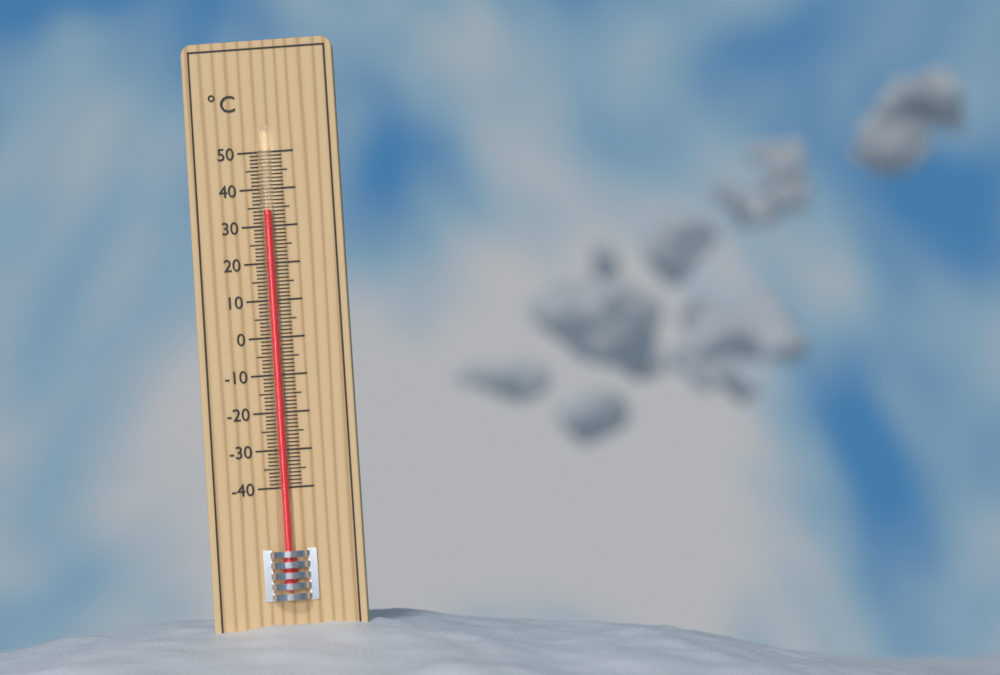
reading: 34 °C
